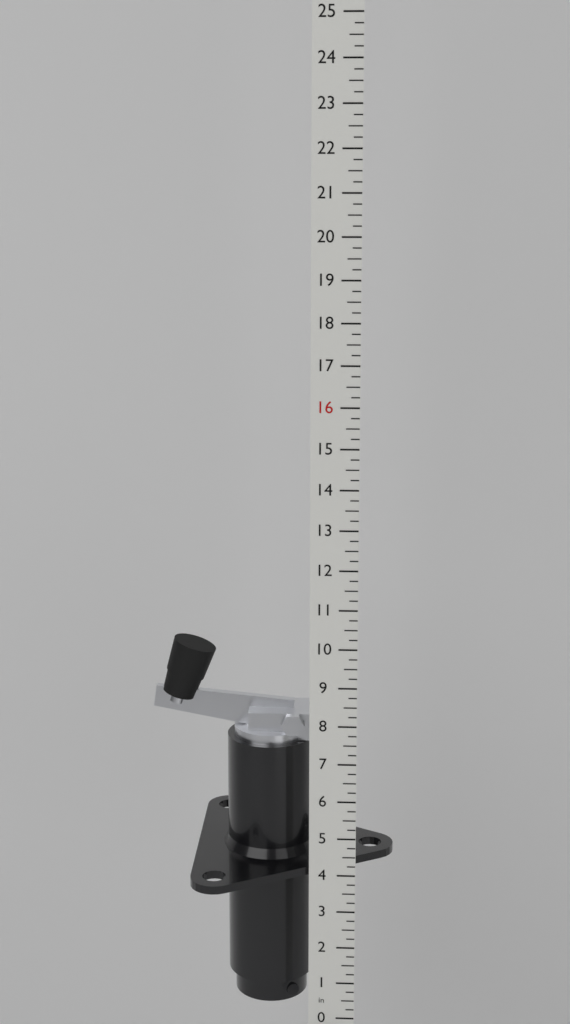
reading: 9.75 in
